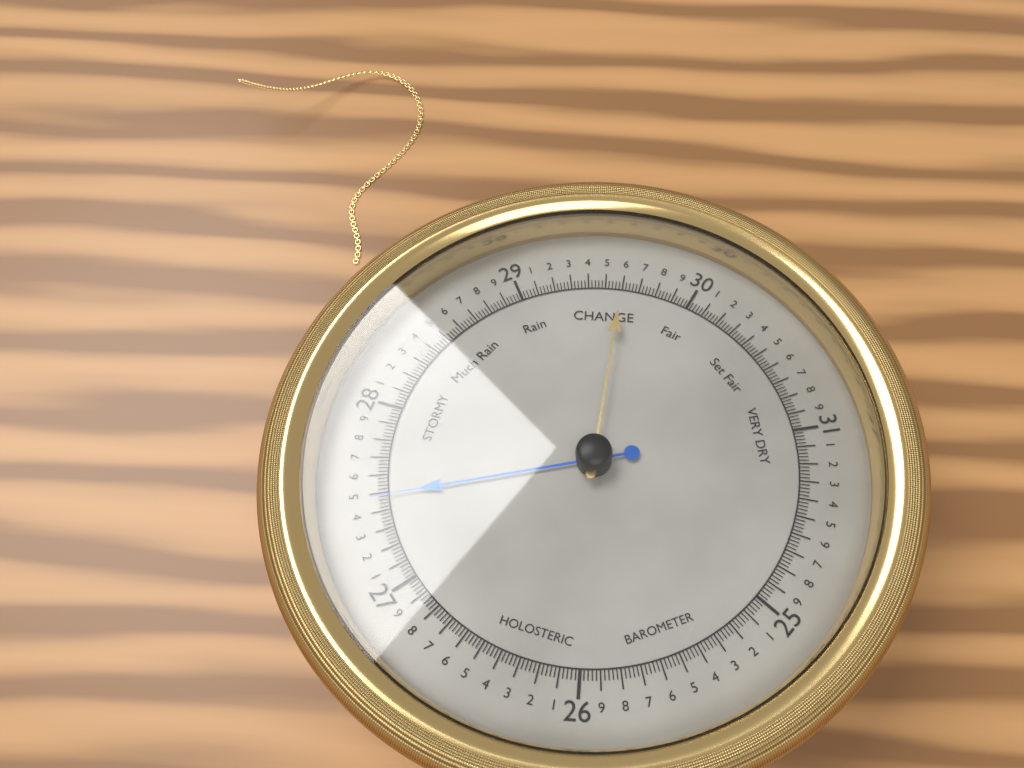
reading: 27.48 (no unit)
